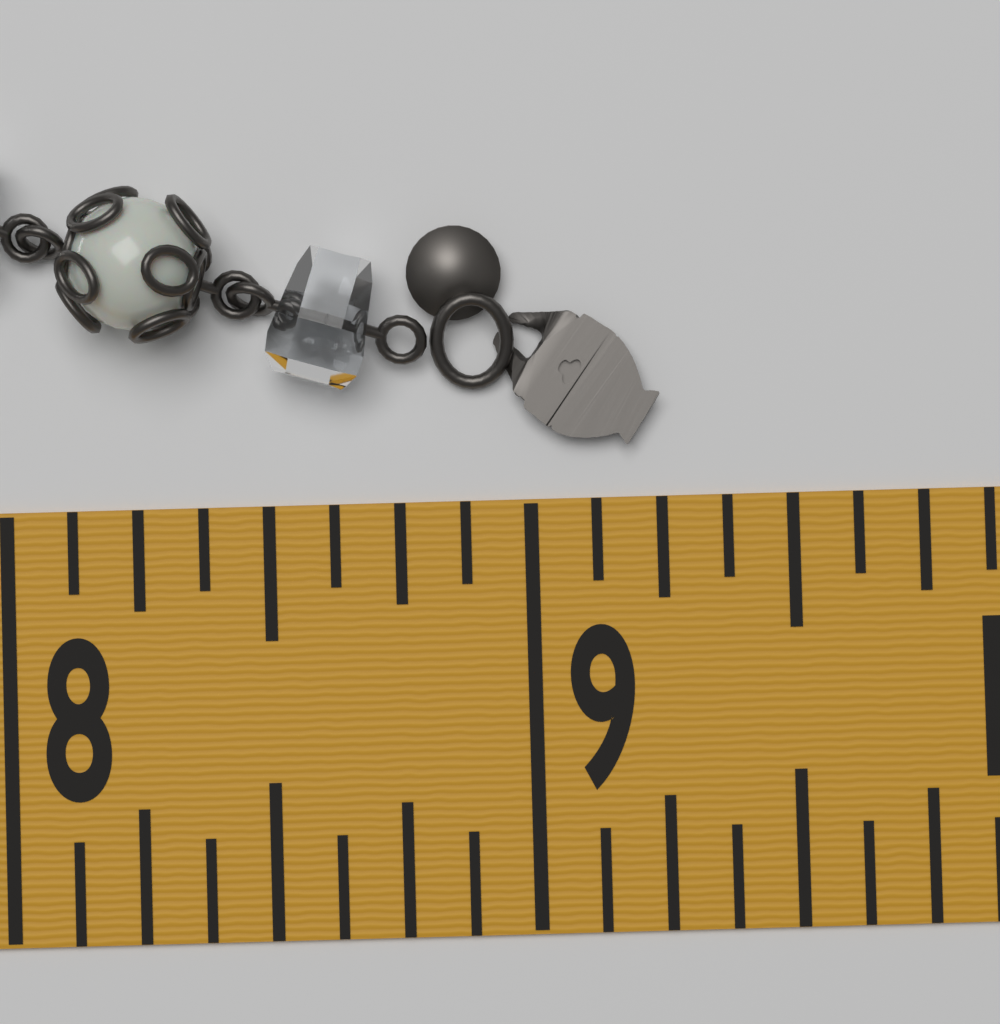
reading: 9.250 in
